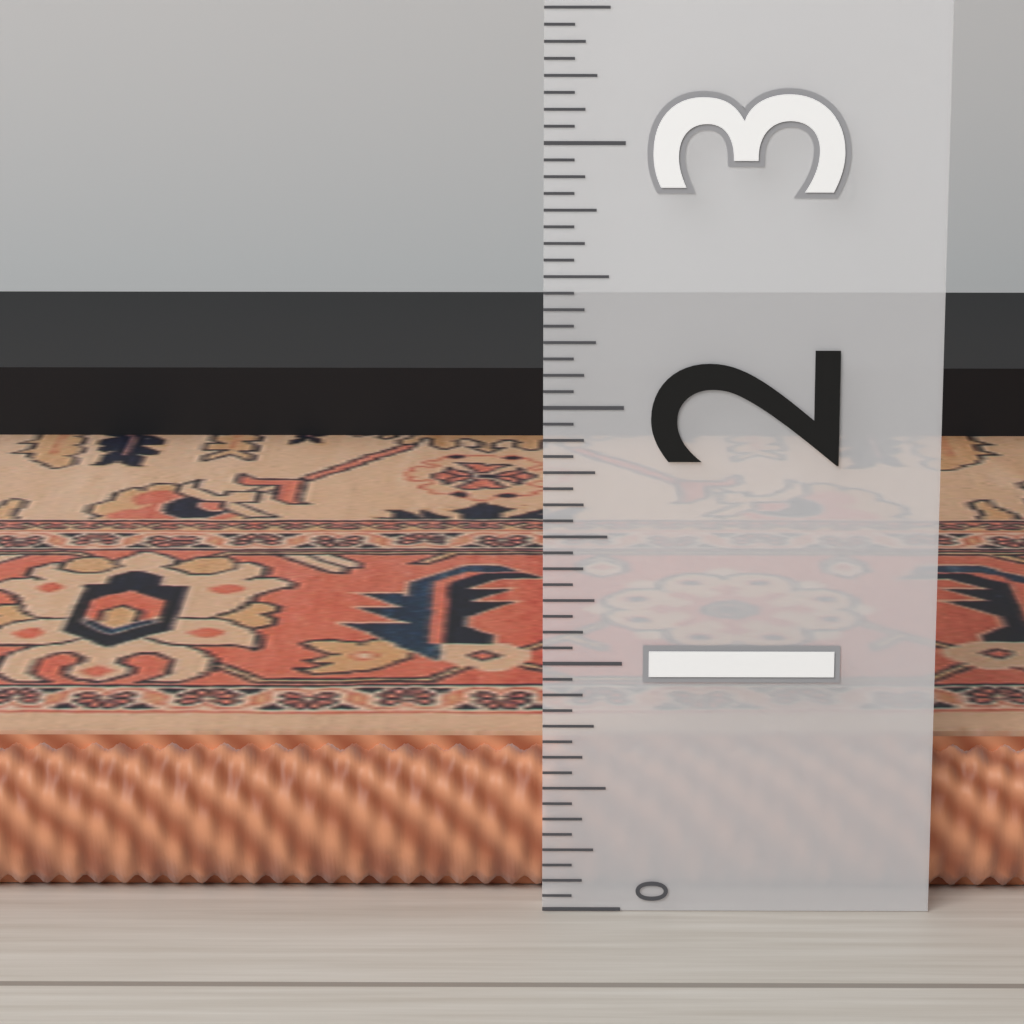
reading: 0.6250 (no unit)
